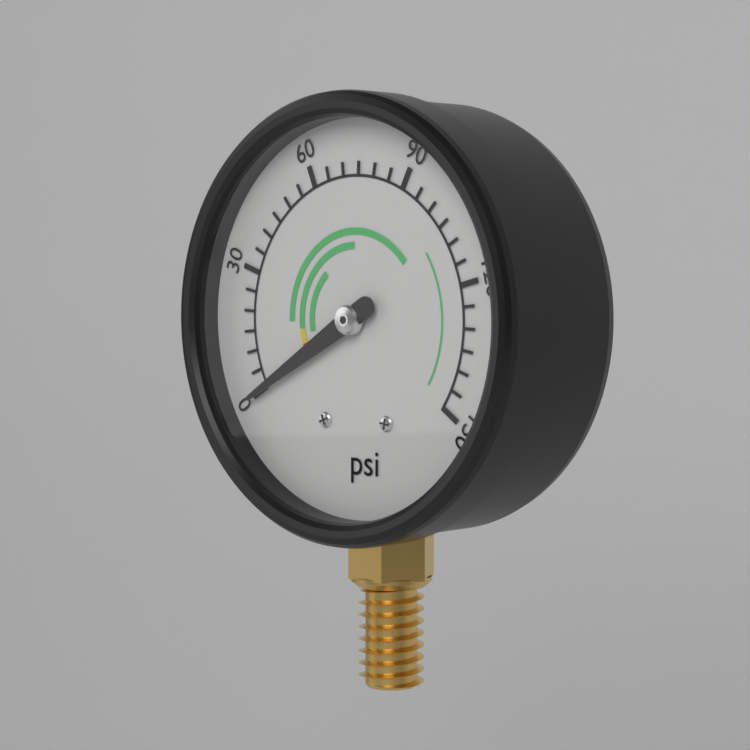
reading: 0 psi
